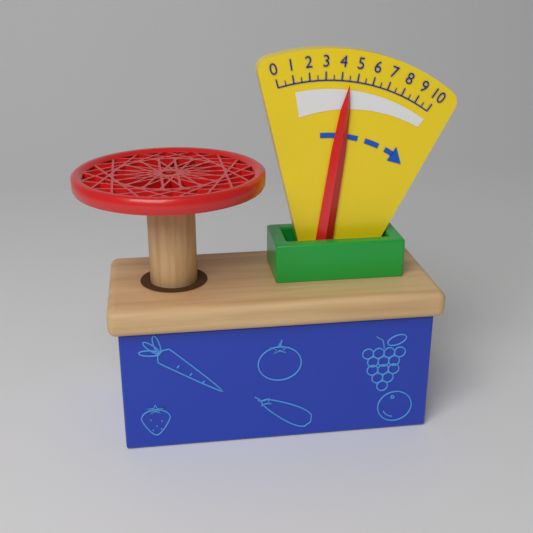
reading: 4.5 (no unit)
